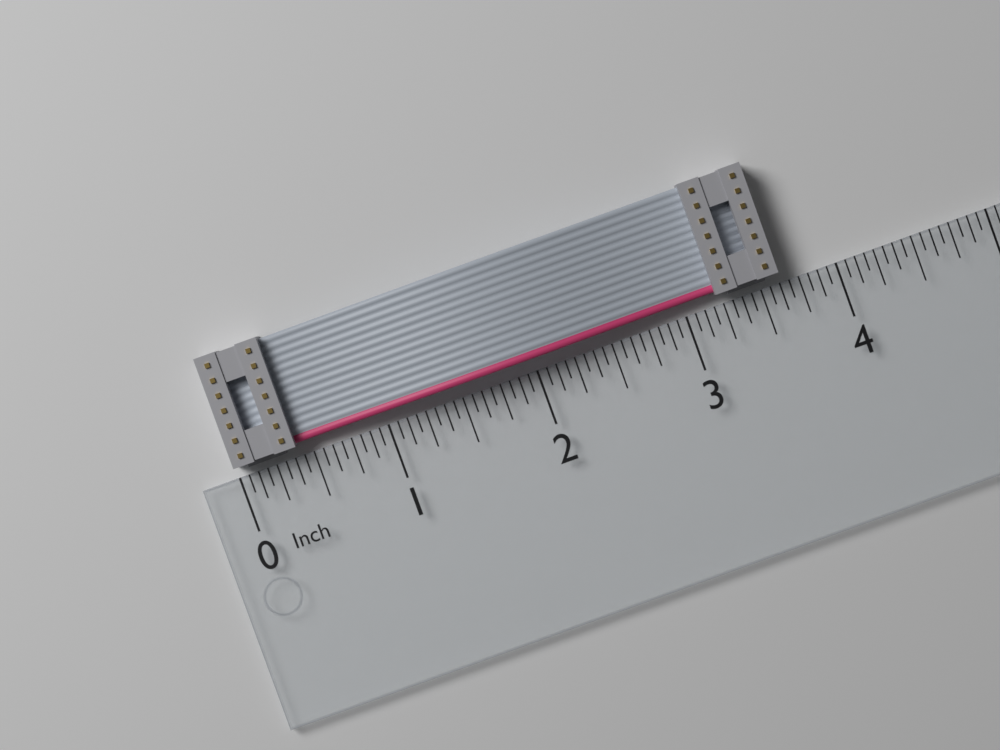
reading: 3.6250 in
